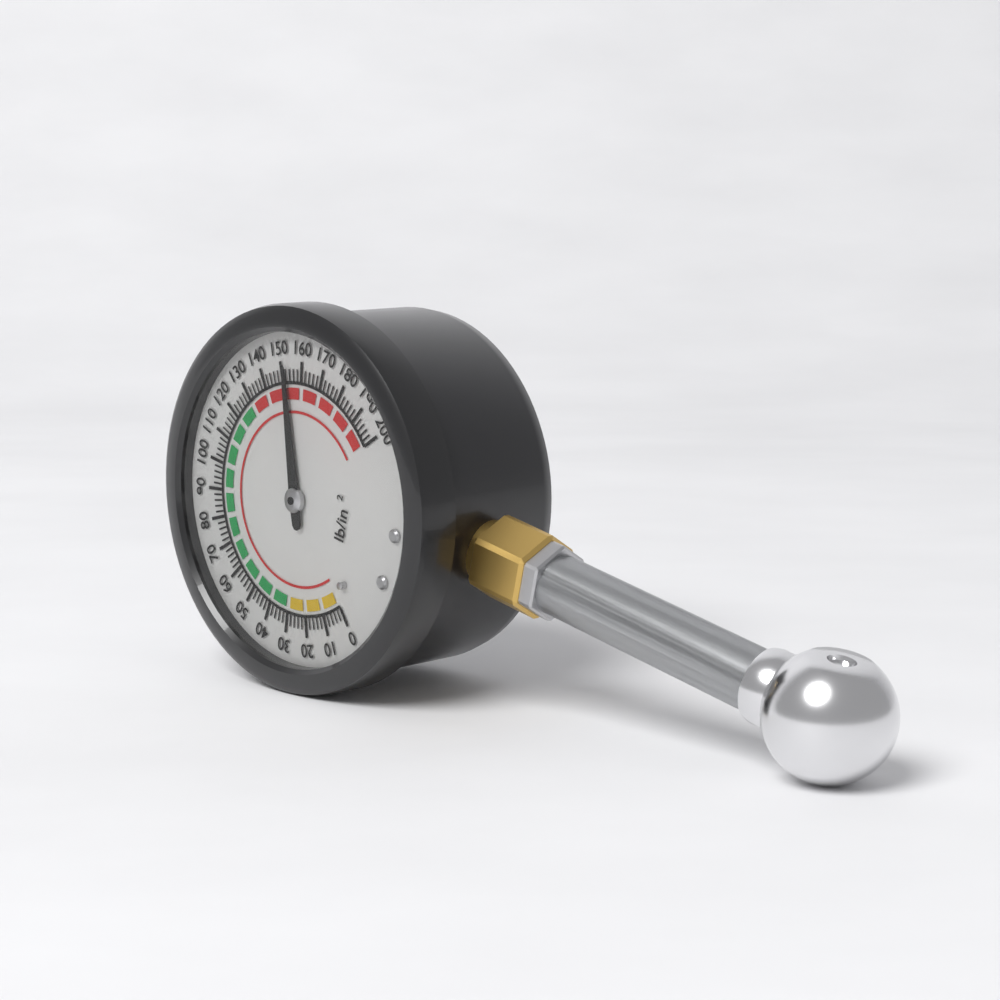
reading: 152 psi
